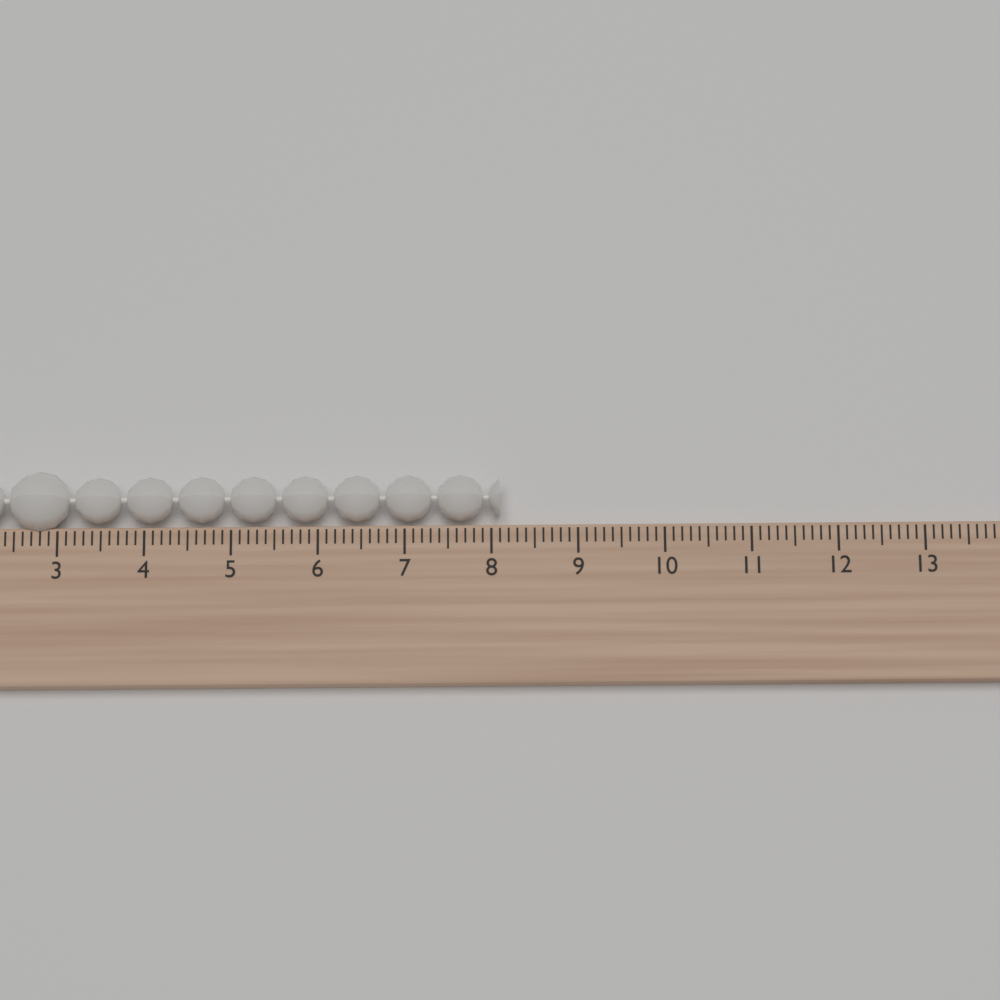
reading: 8.1 (no unit)
